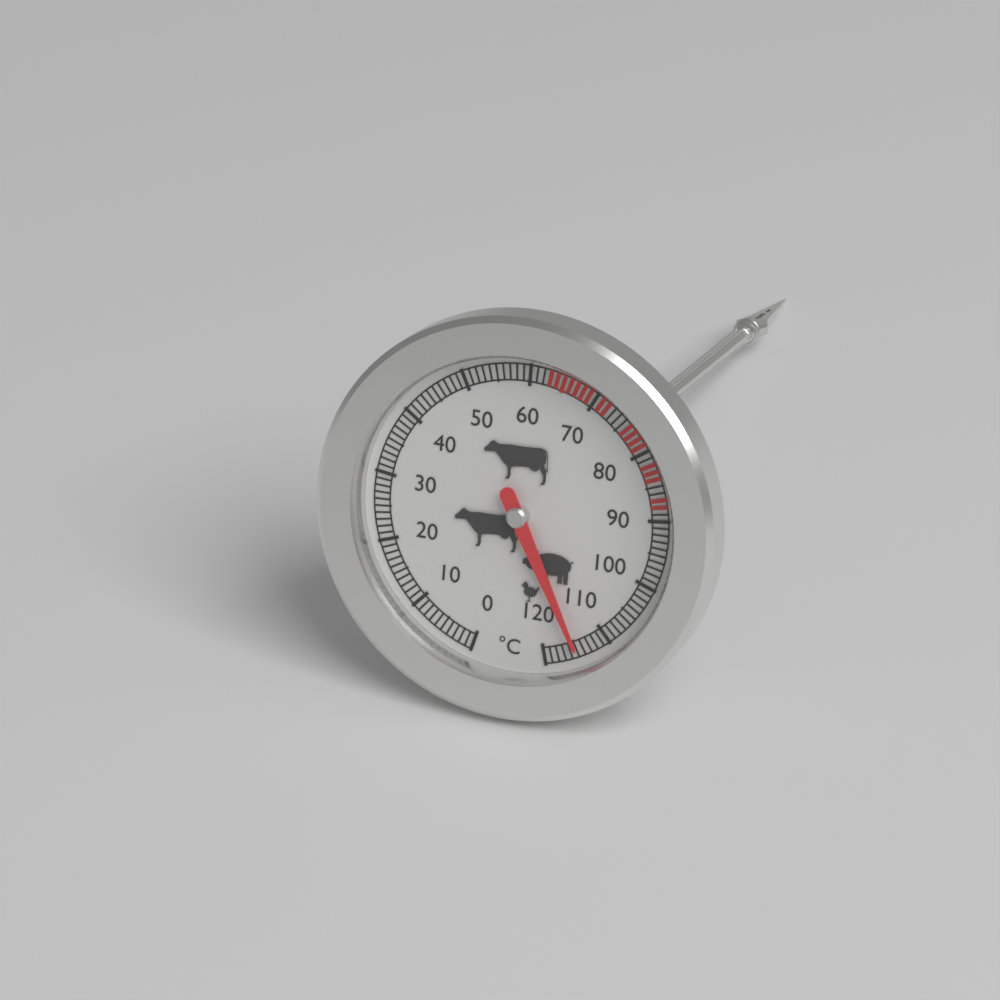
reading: 115 °C
